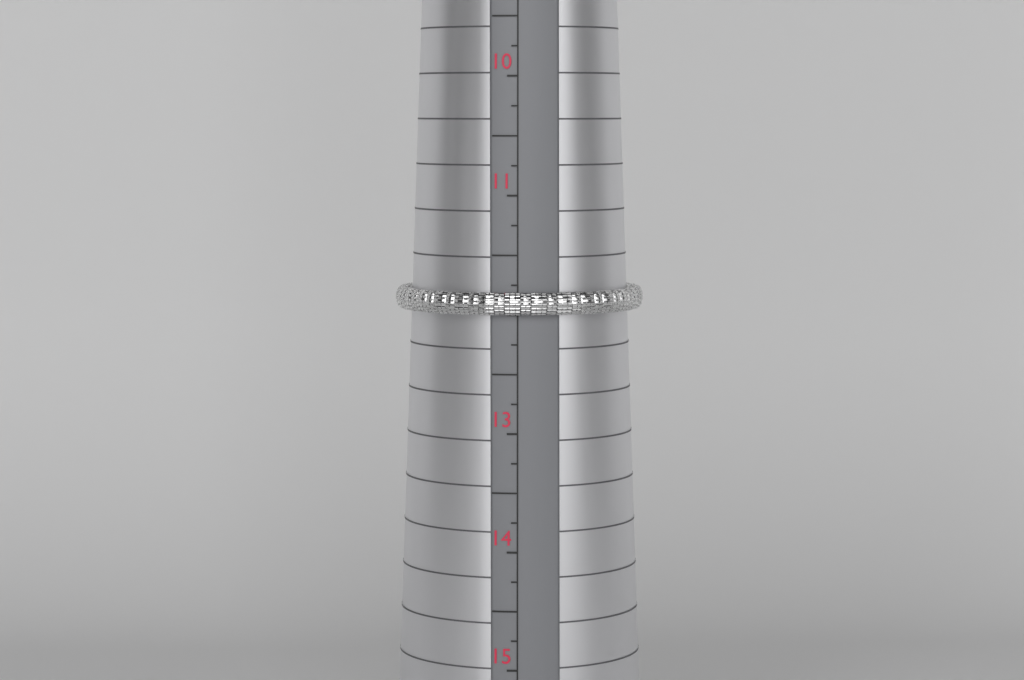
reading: 12.00 (no unit)
